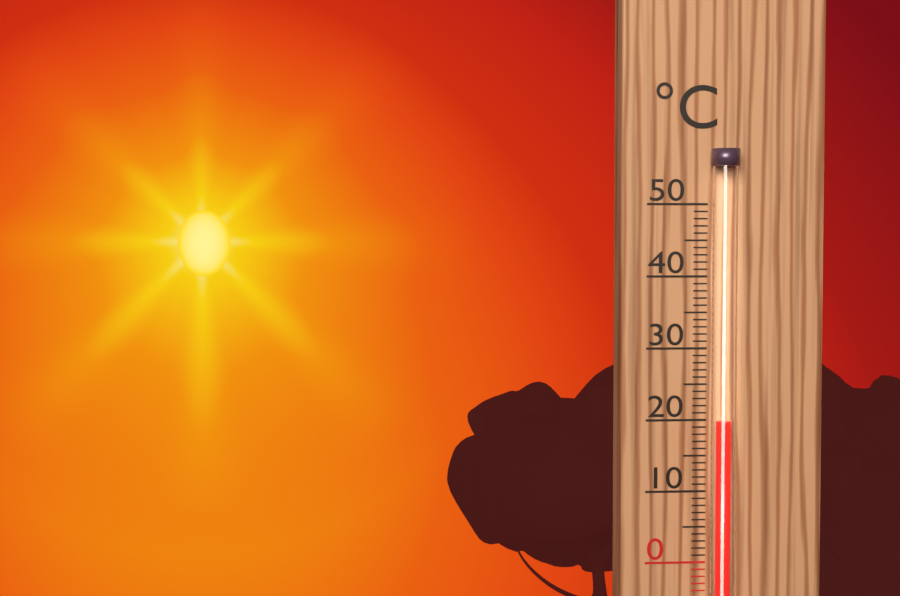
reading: 20 °C
